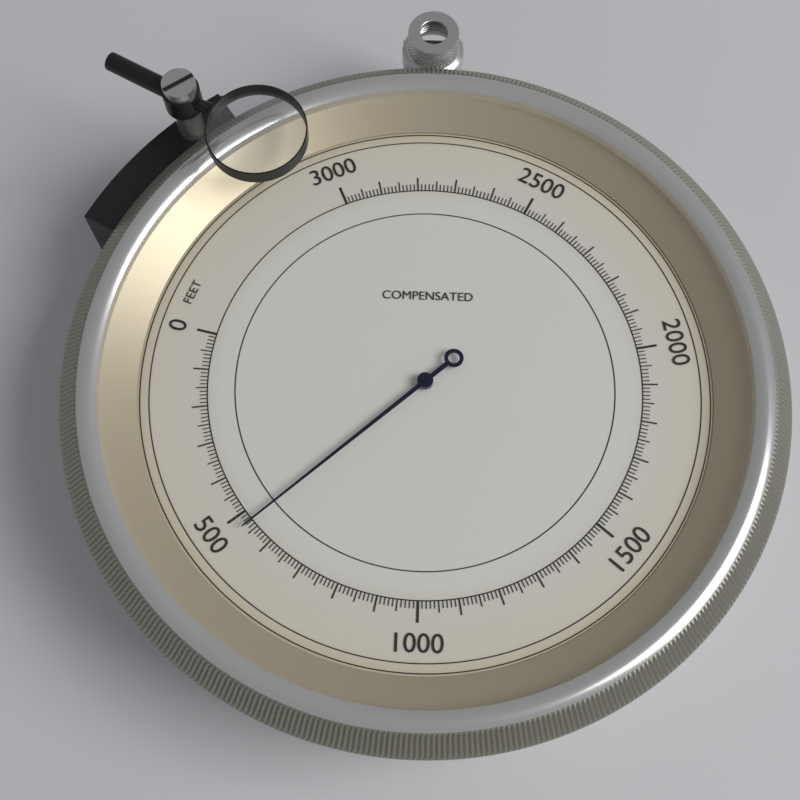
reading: 530 feet
